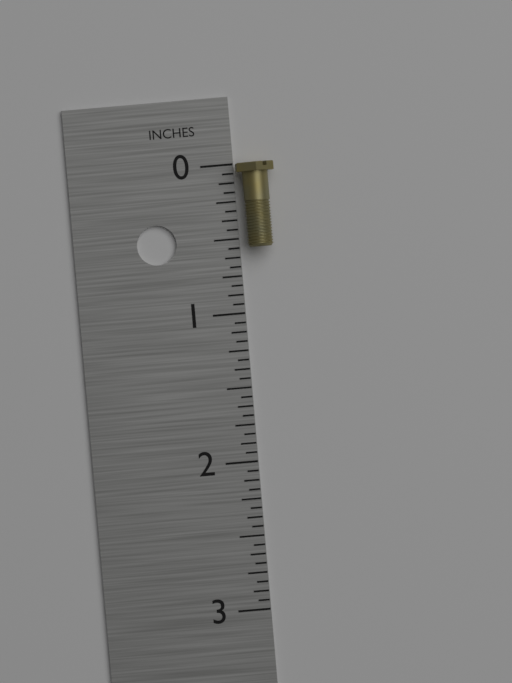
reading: 0.5625 in
